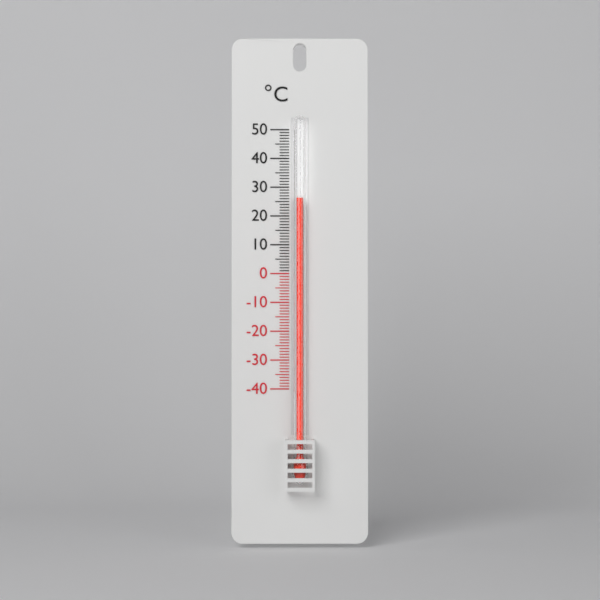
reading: 26 °C
